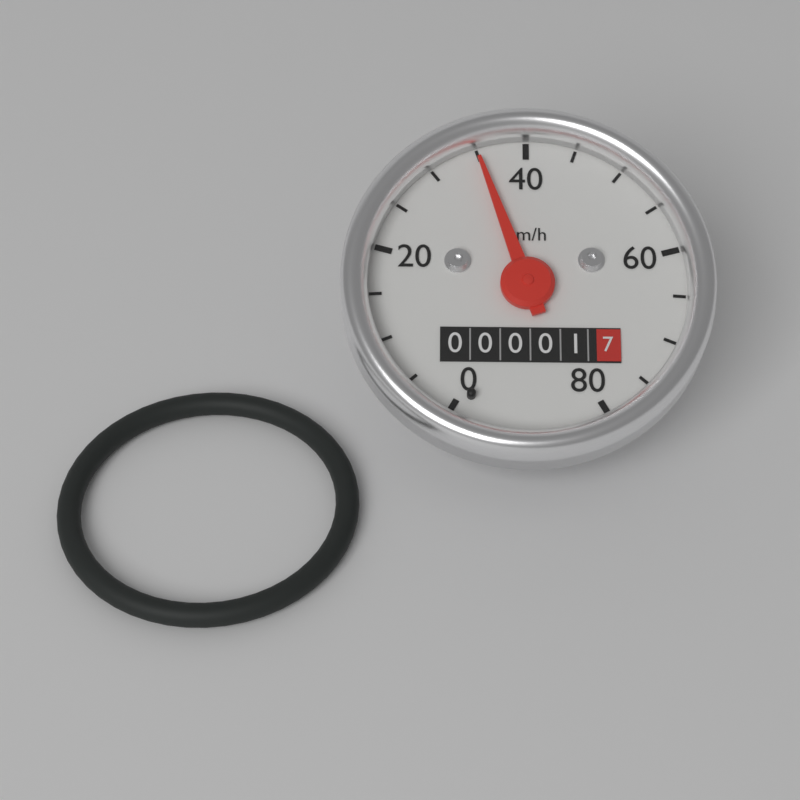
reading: 35 km/h
